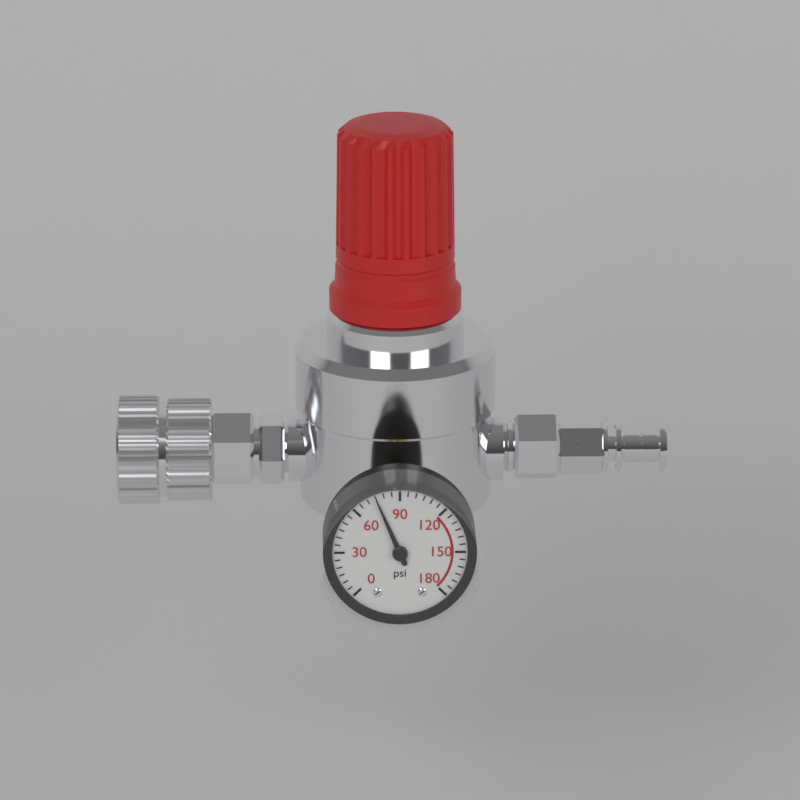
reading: 75 psi
